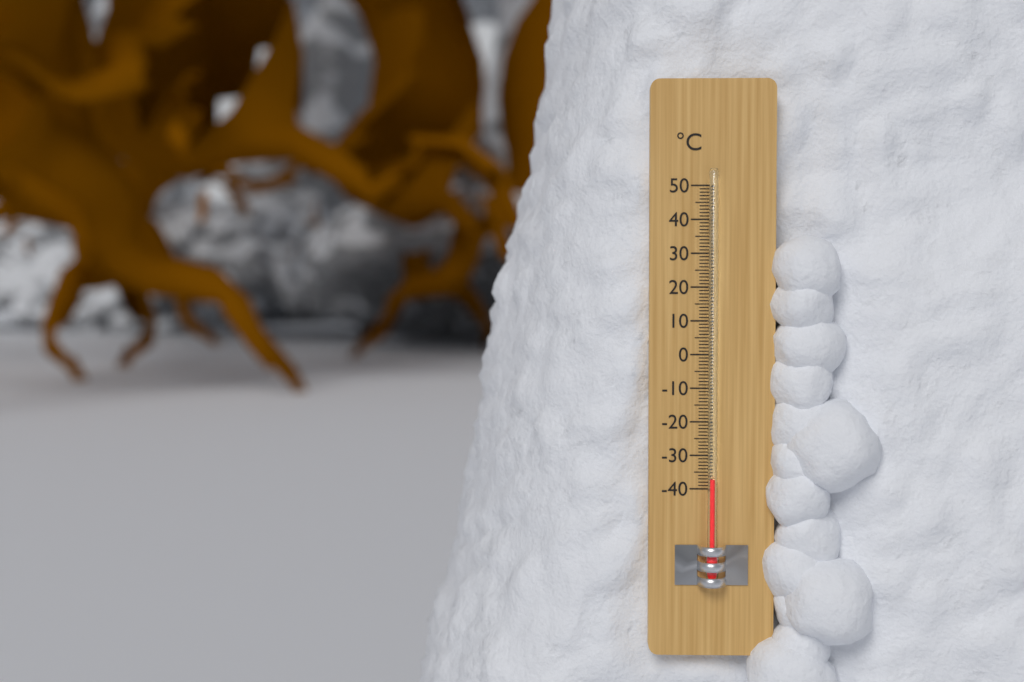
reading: -37 °C
